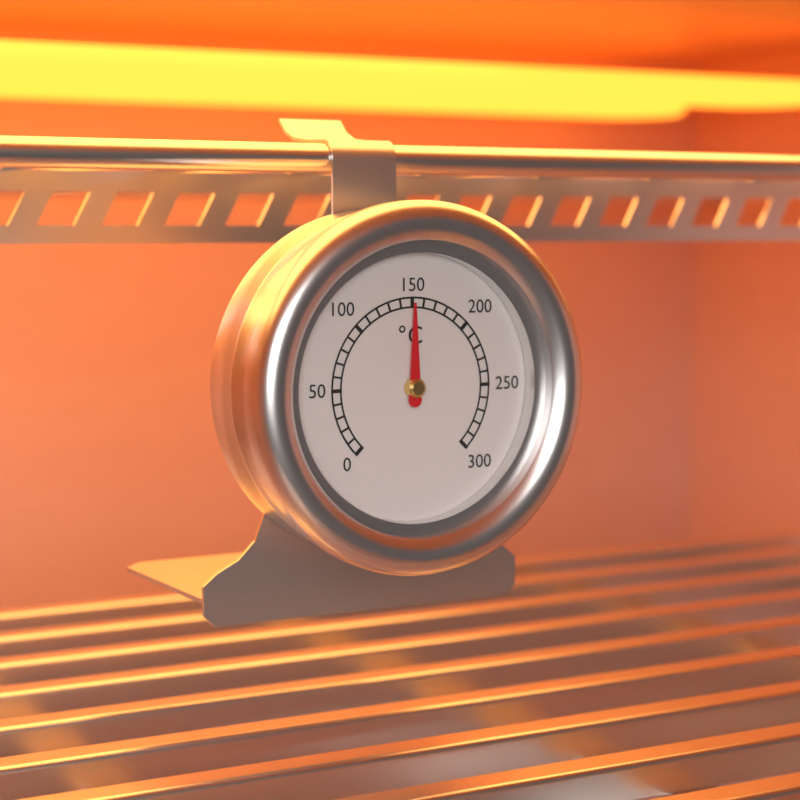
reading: 150 °C
